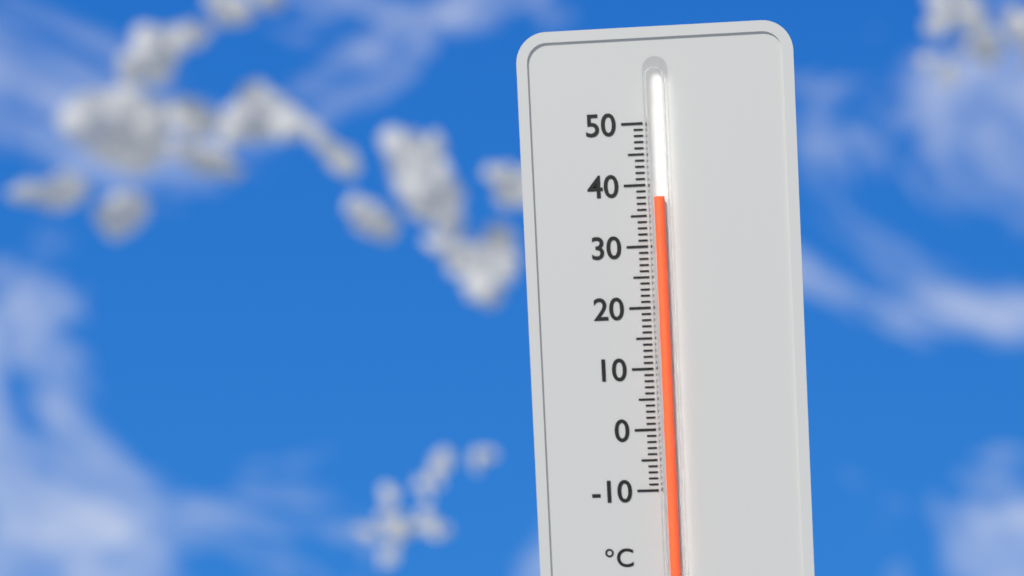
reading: 38 °C
